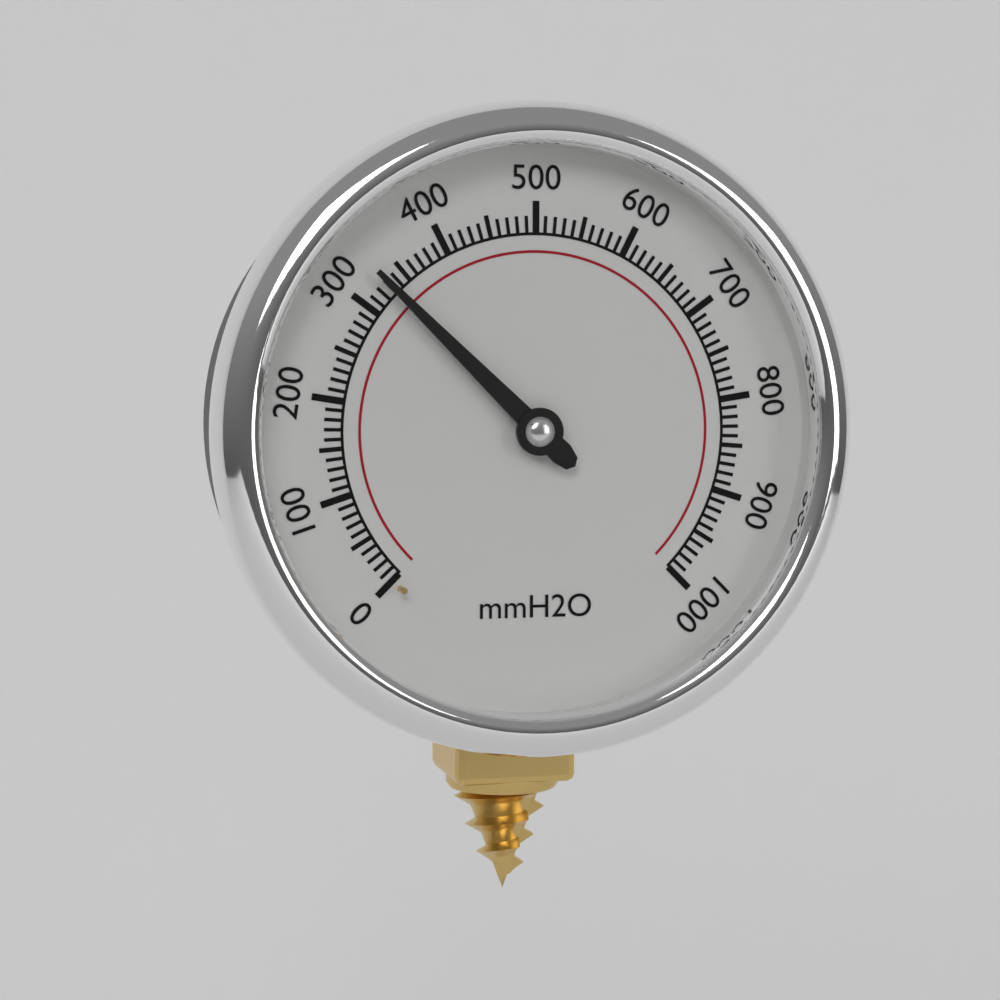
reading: 330 mmH2O
